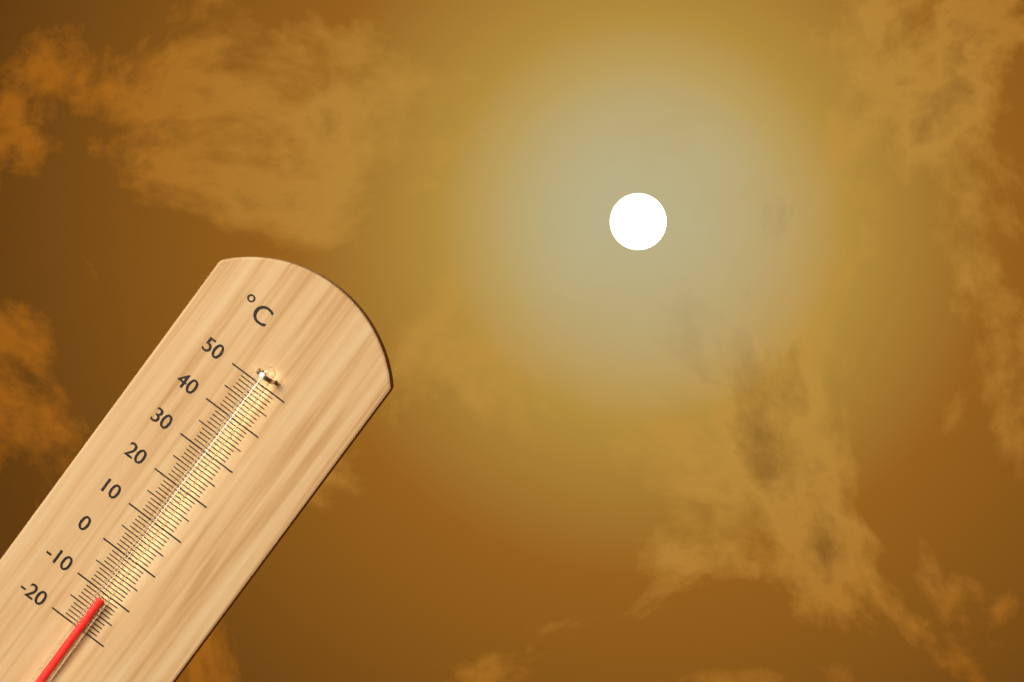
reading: -11 °C
